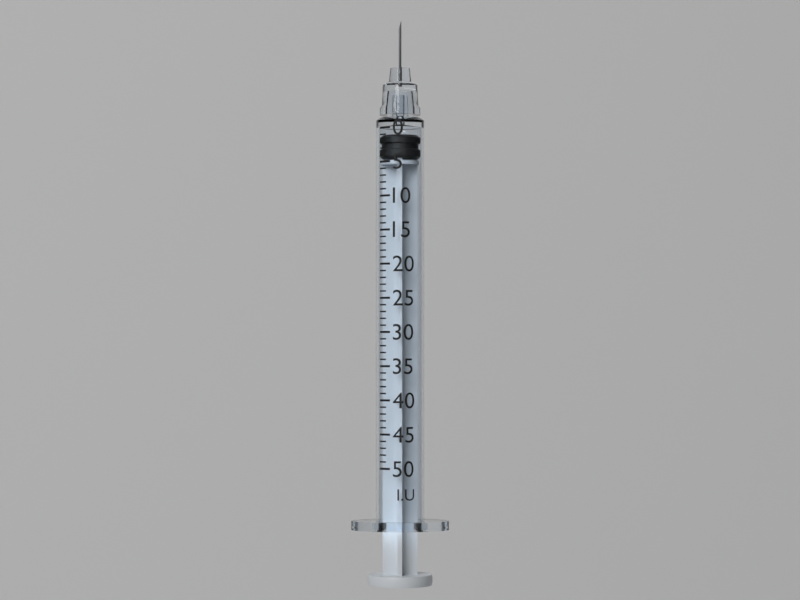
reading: 1 I.U.
